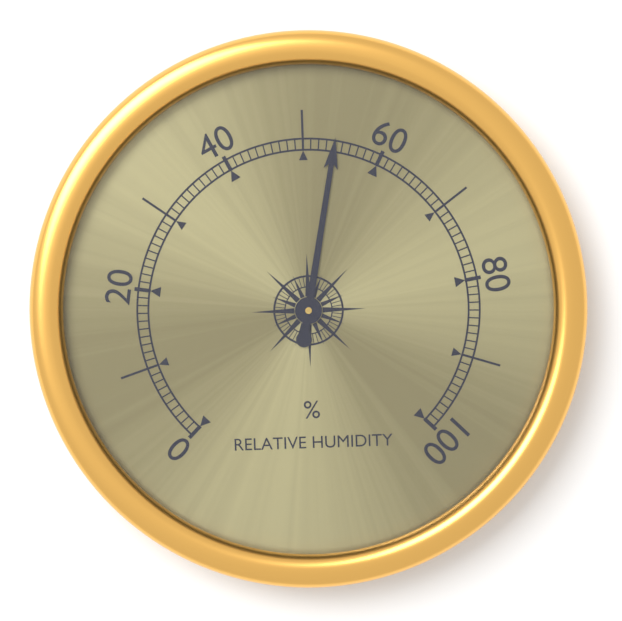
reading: 54 %
